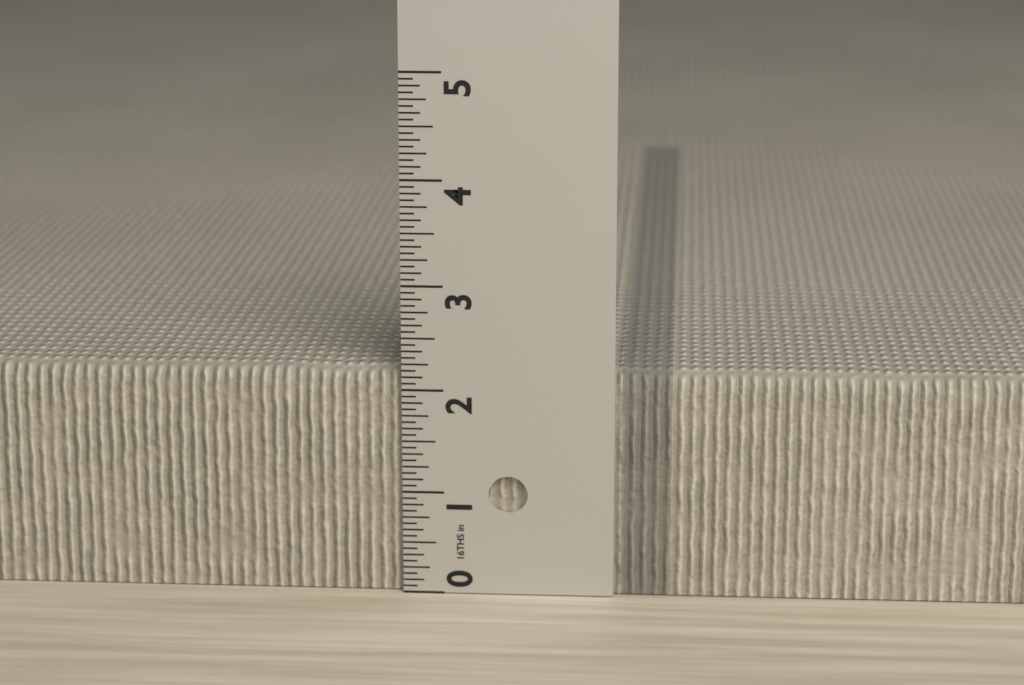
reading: 2.1875 in
